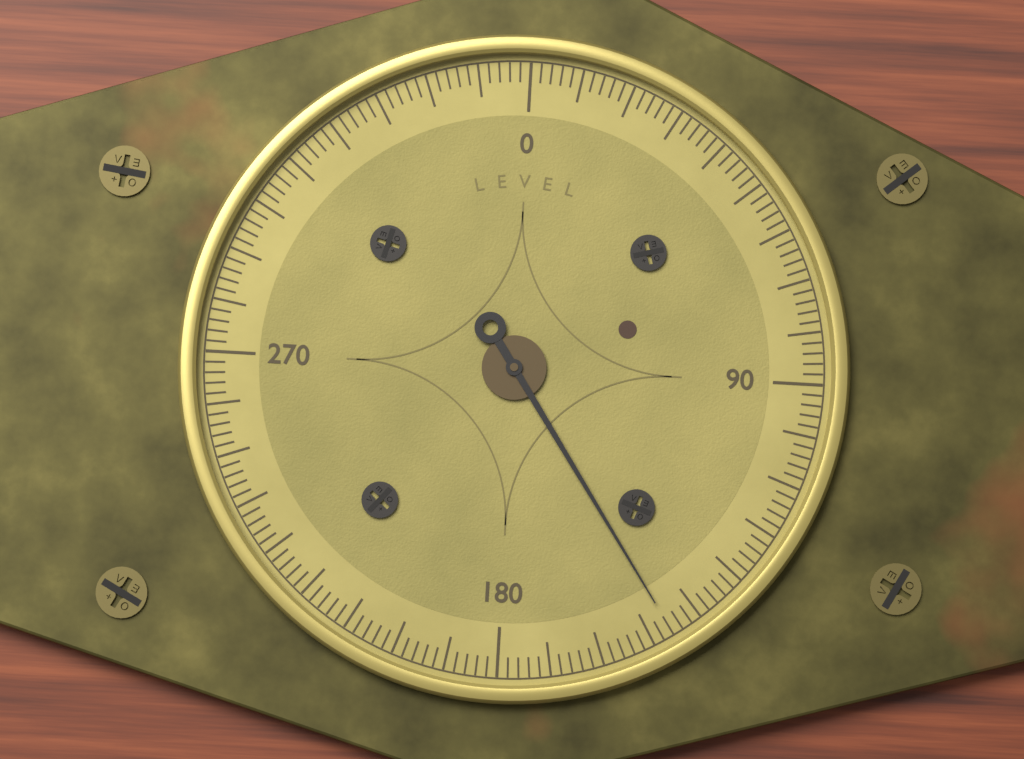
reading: 146 (no unit)
